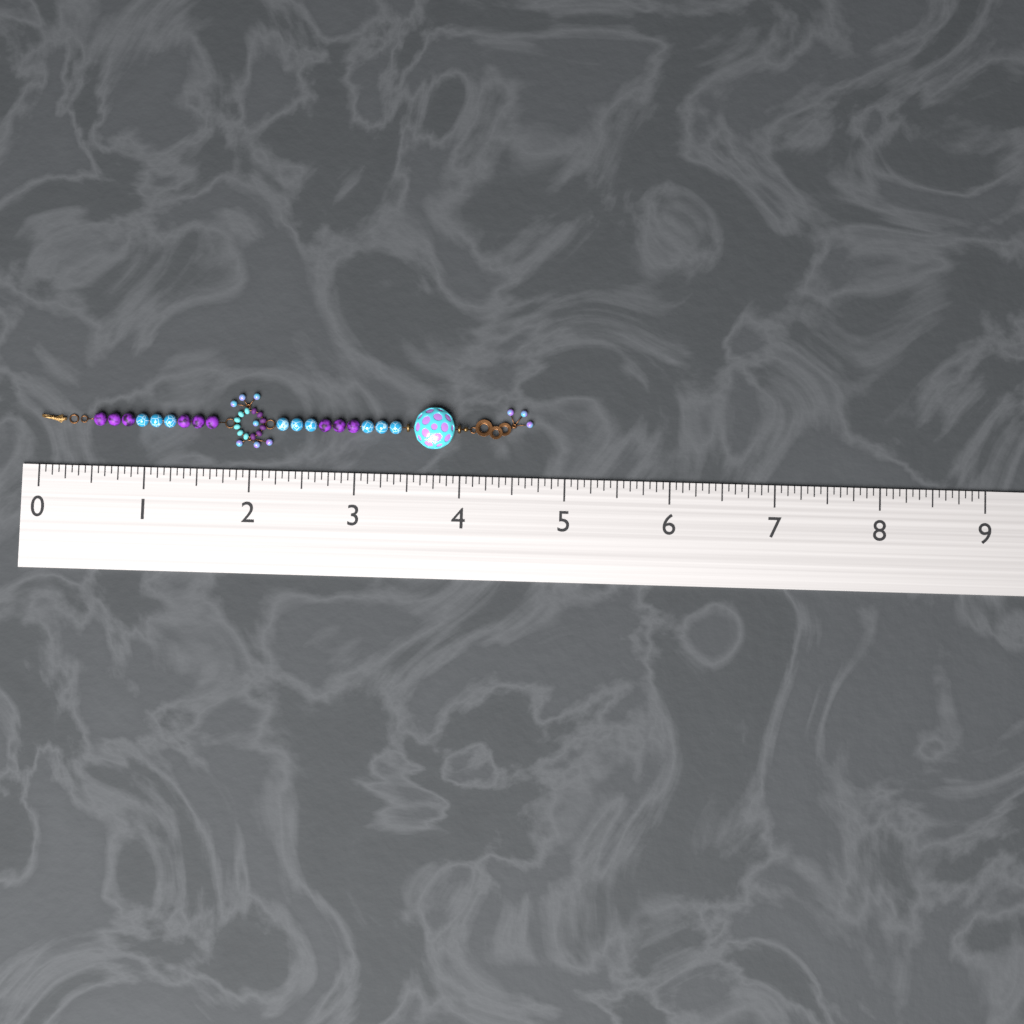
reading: 4.6875 (no unit)
